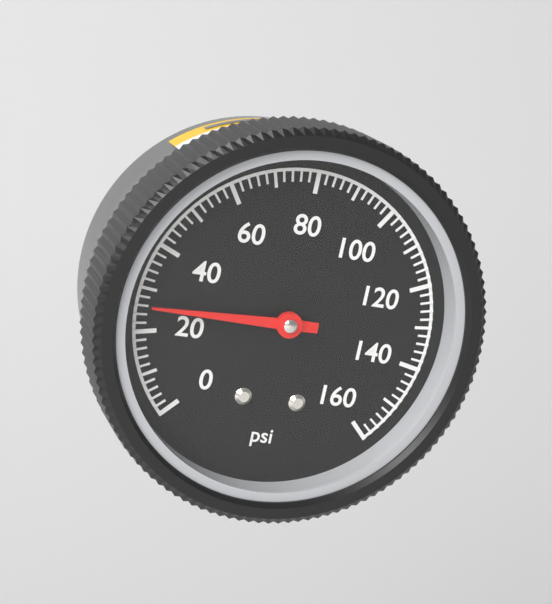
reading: 26 psi
